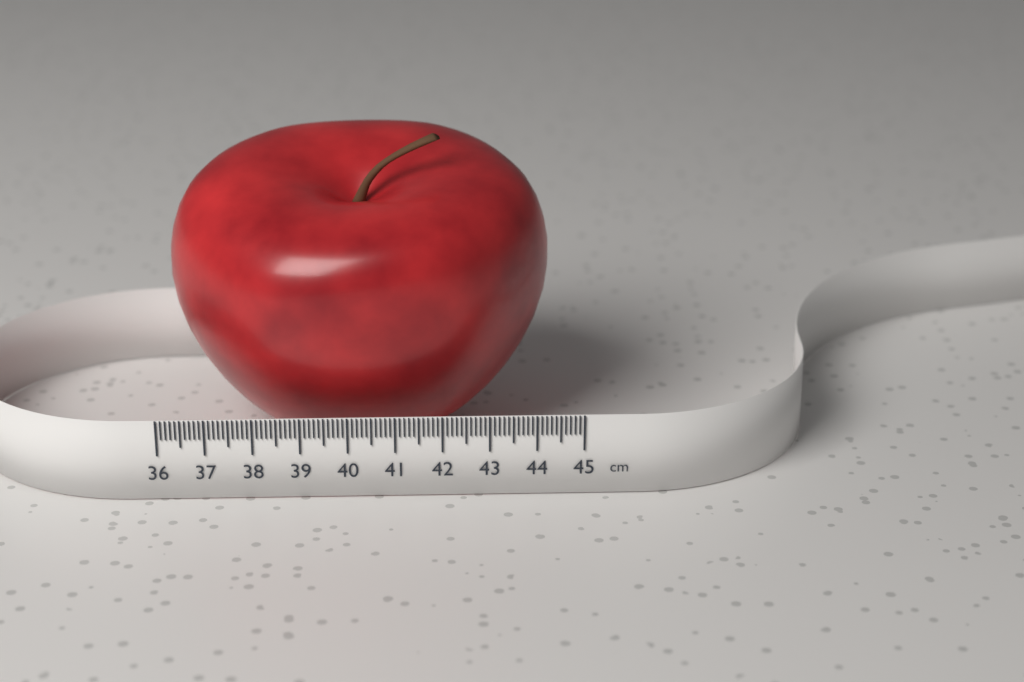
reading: 44.4 cm
